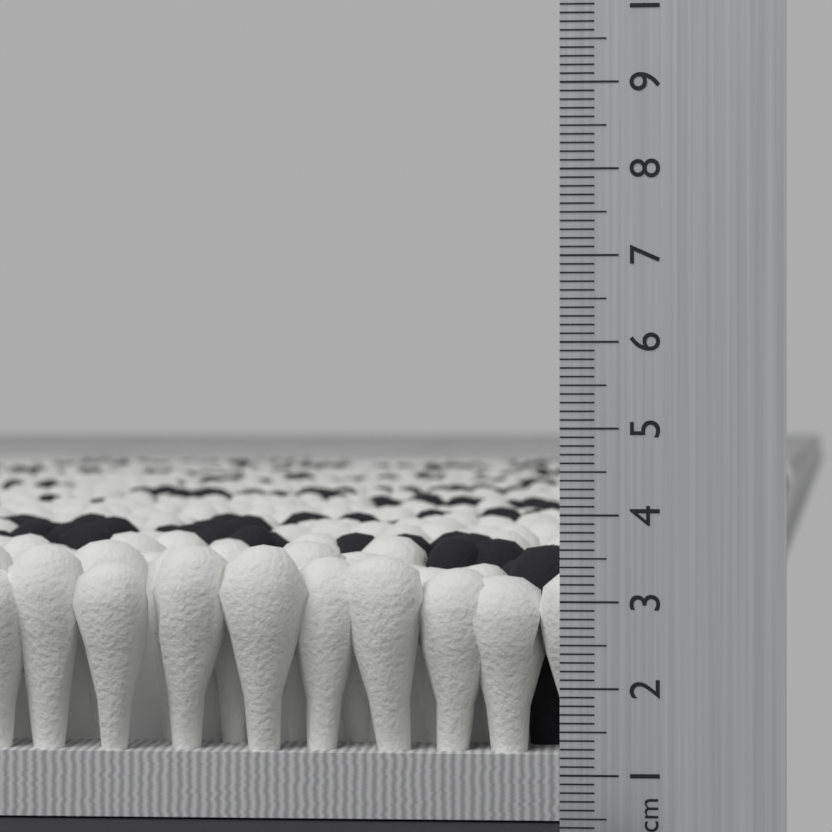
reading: 3.5 cm
